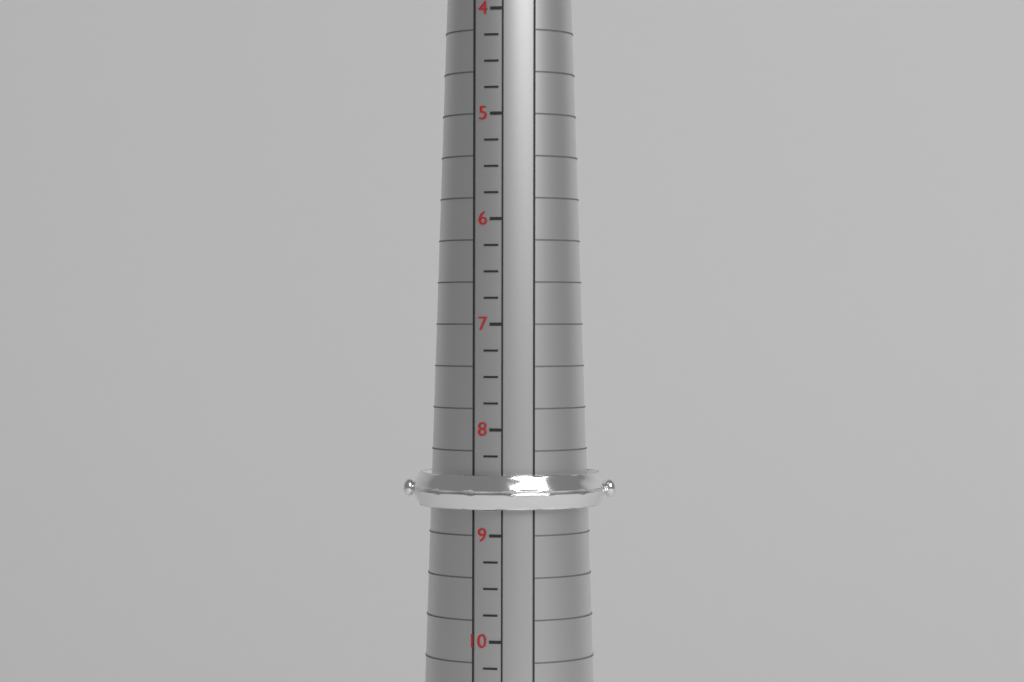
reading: 8.75 (no unit)
